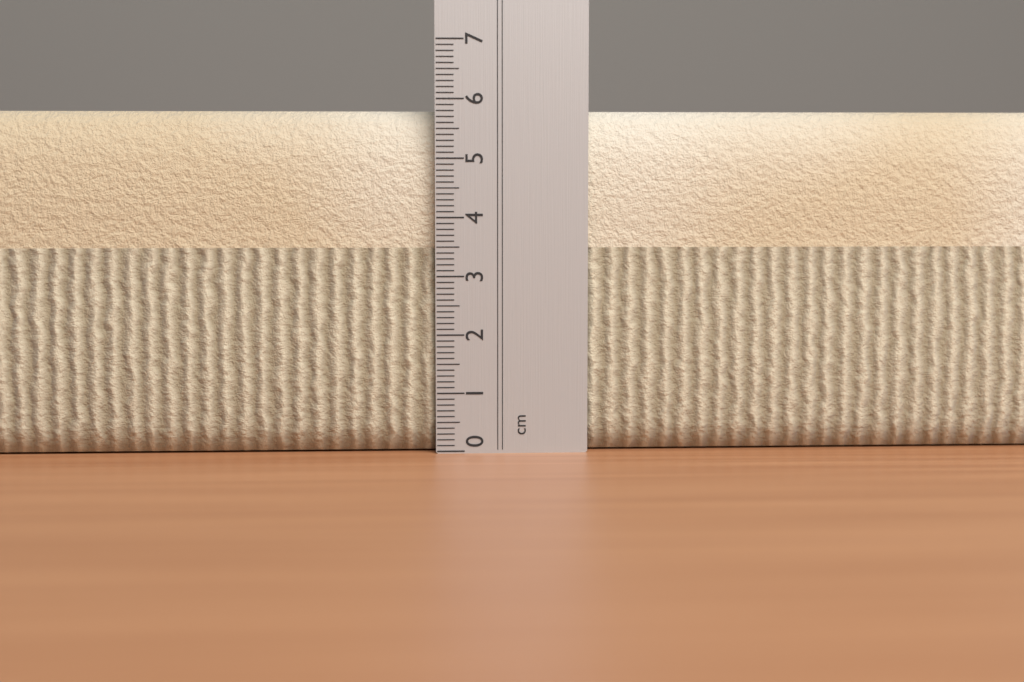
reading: 5.8 cm
